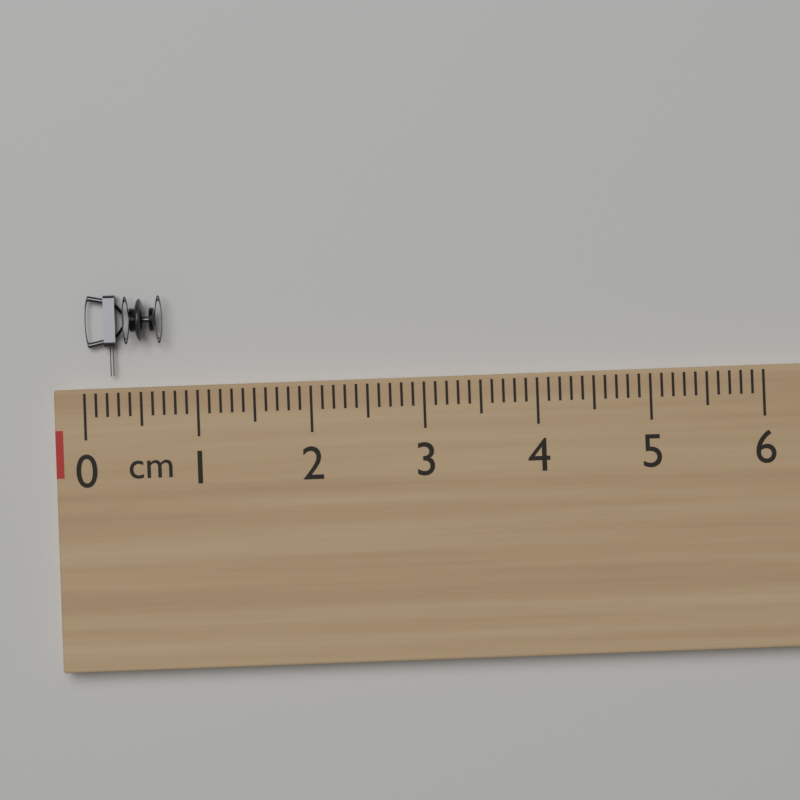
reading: 0.7 cm
